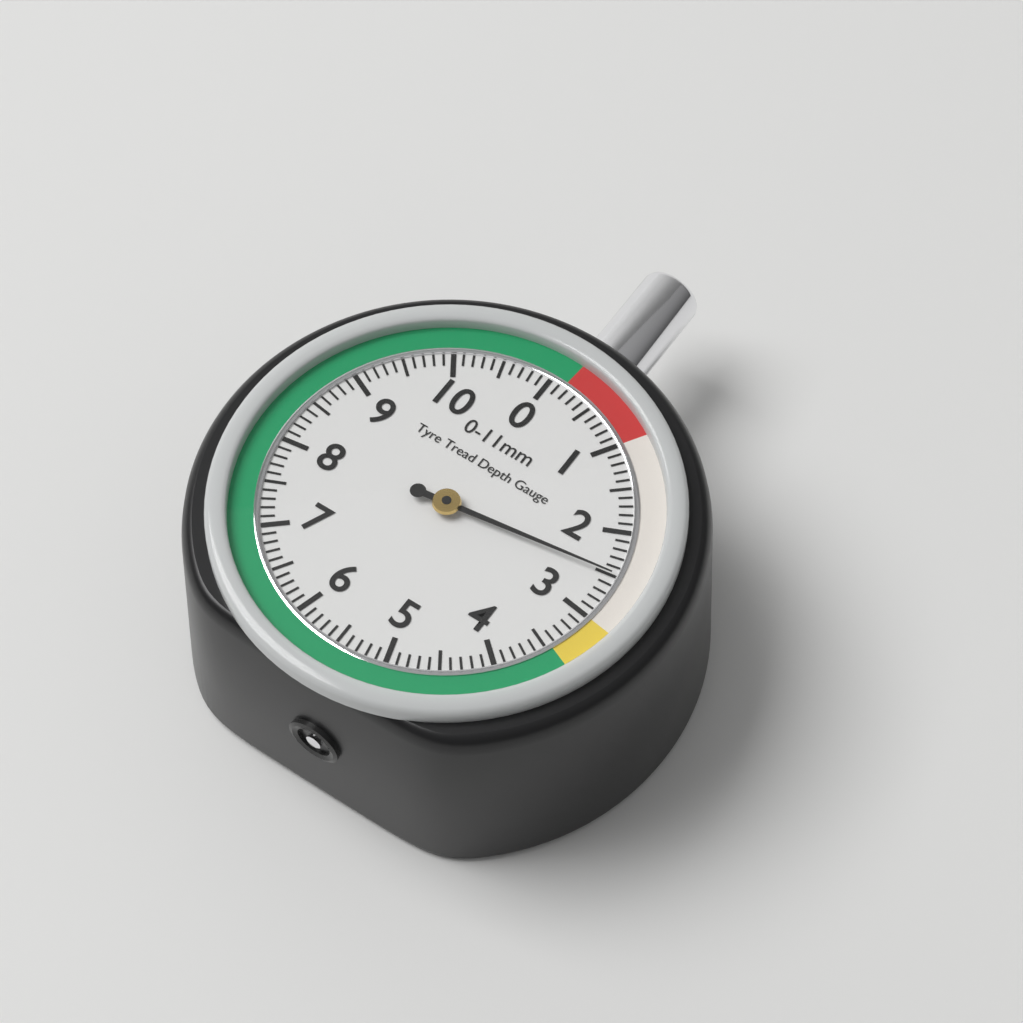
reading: 2.5 mm
